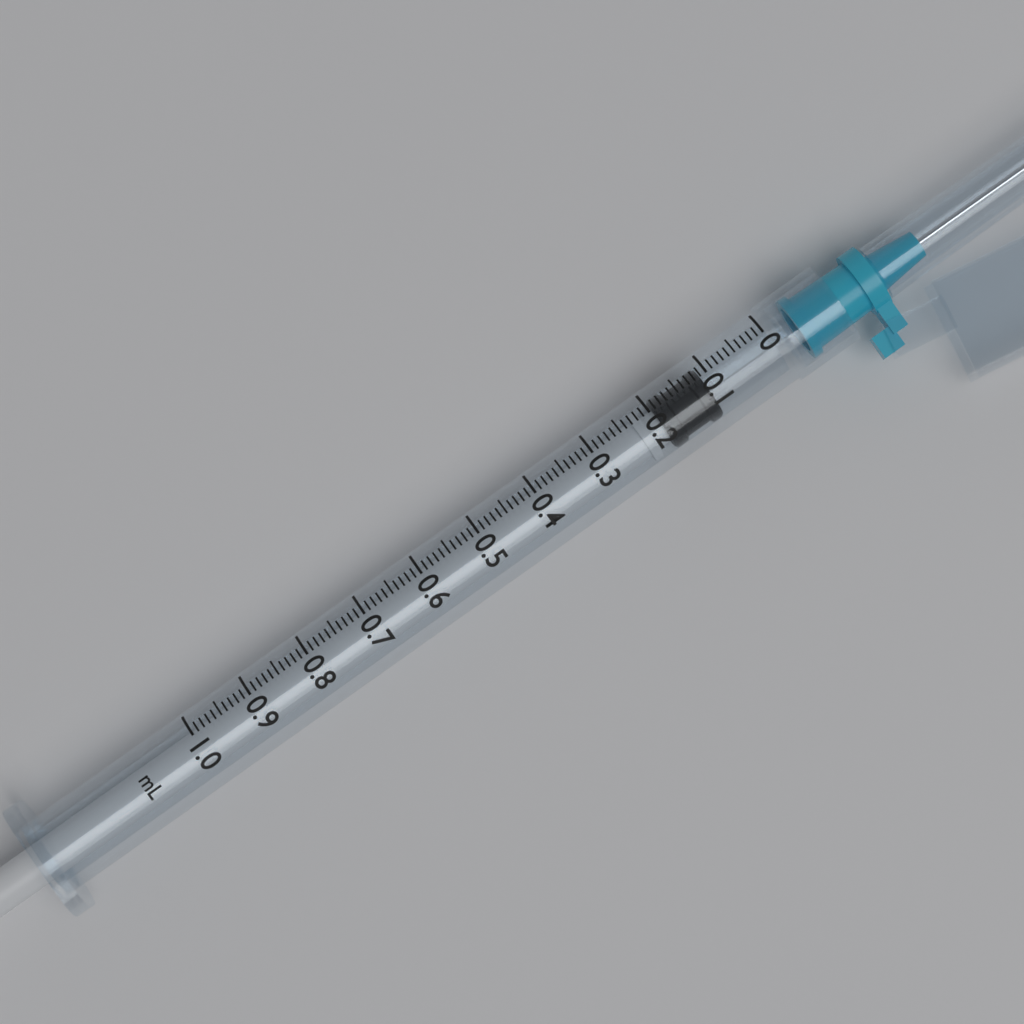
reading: 0.11 ml
